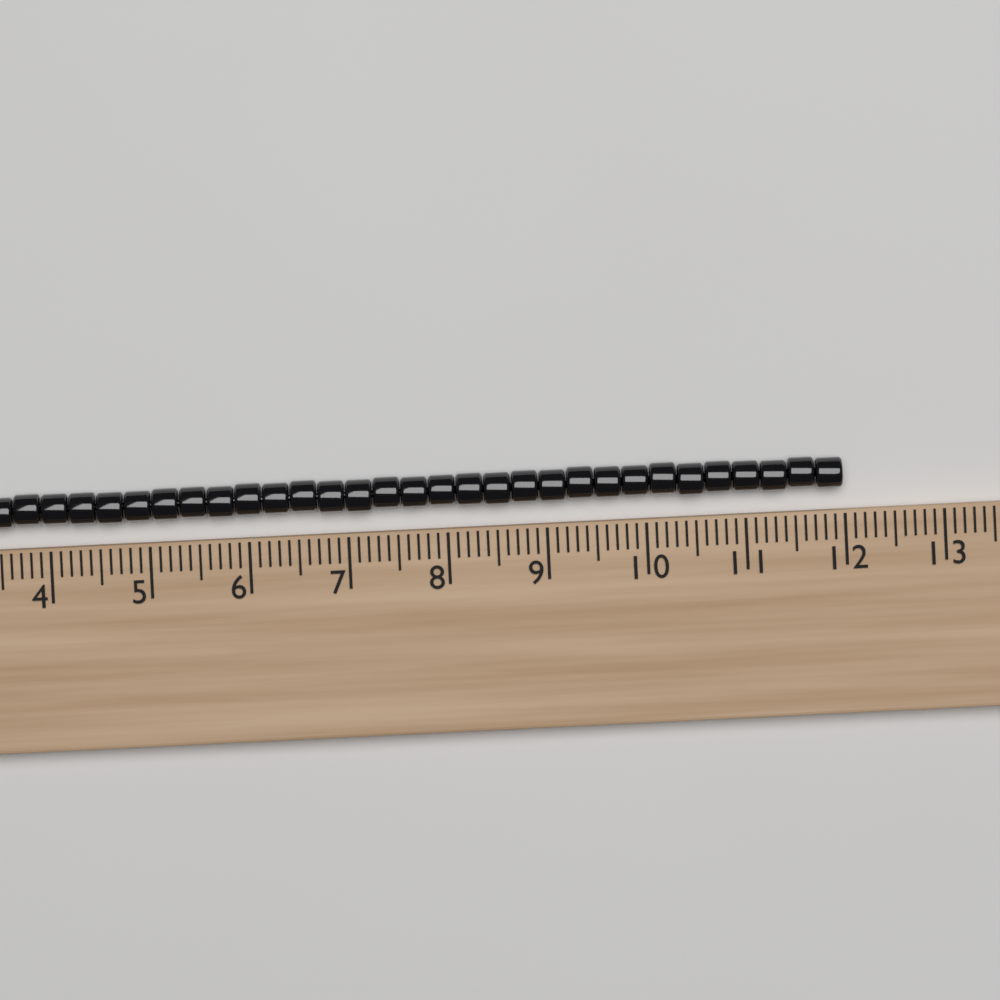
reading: 12.0 (no unit)
